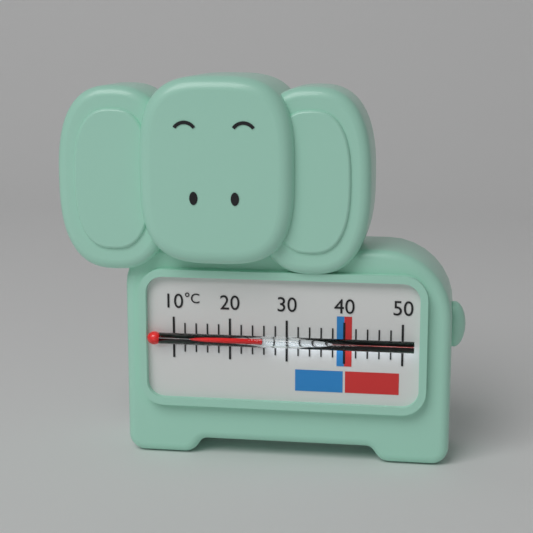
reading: 26 °C
